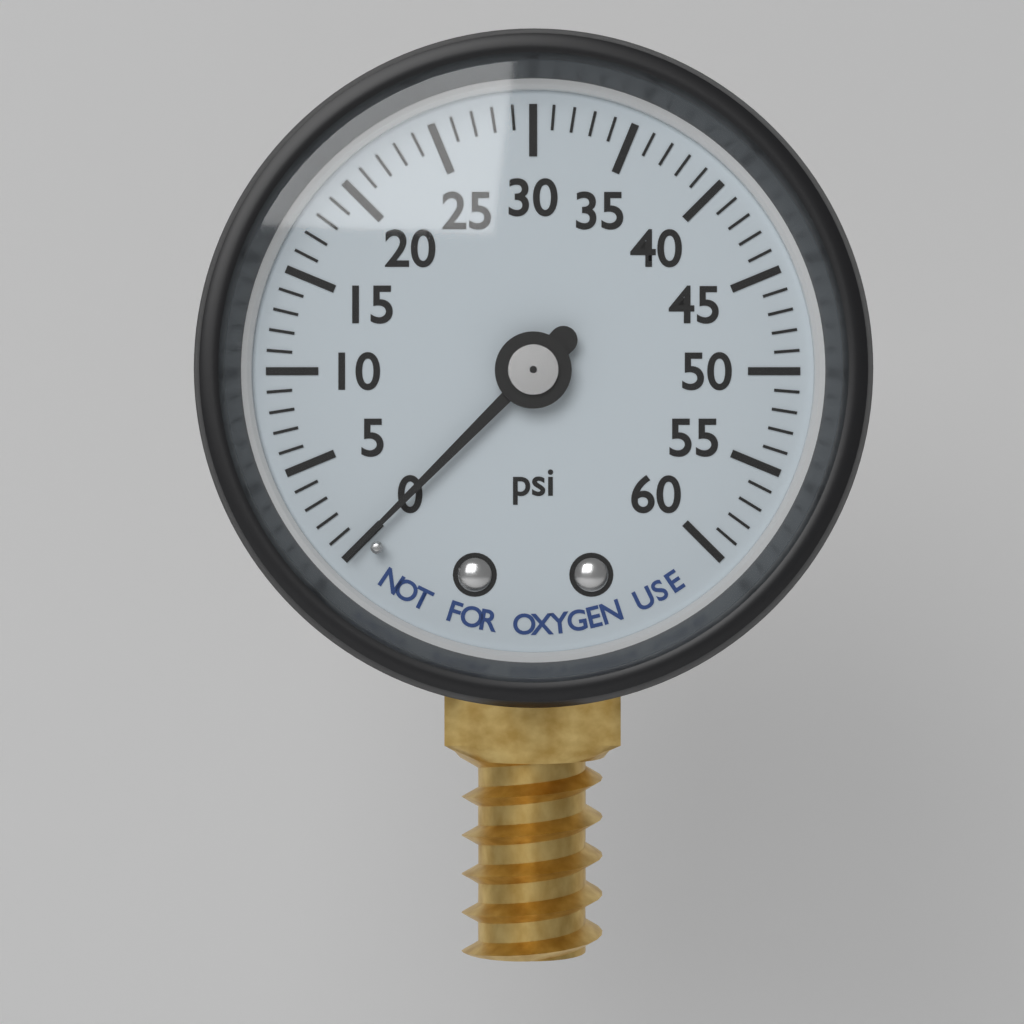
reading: 0 psi
